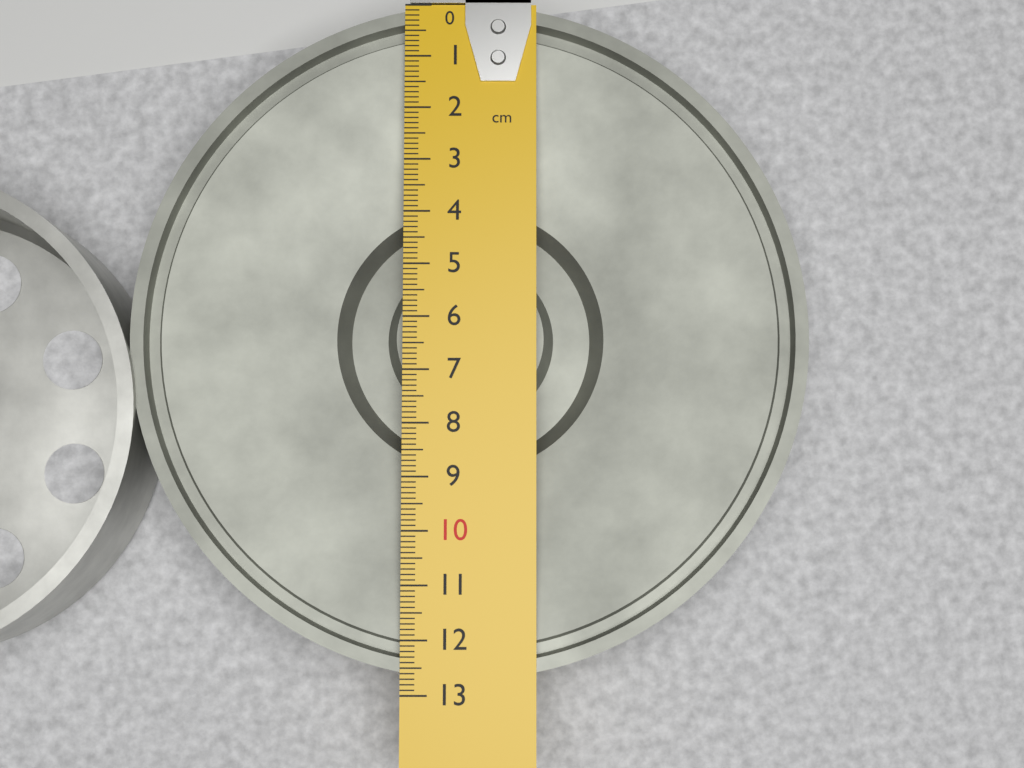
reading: 12.7 cm
